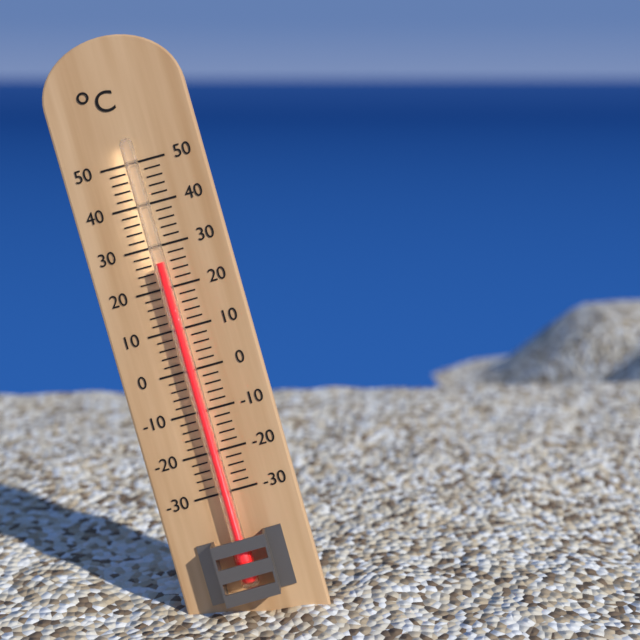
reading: 26 °C
